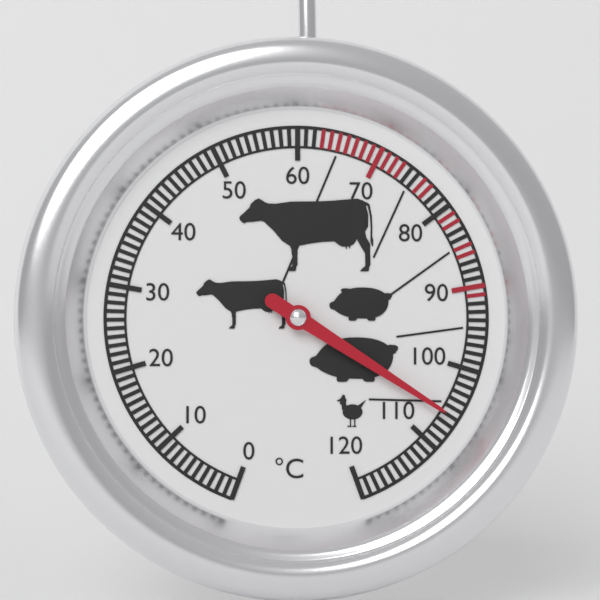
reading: 106 °C
